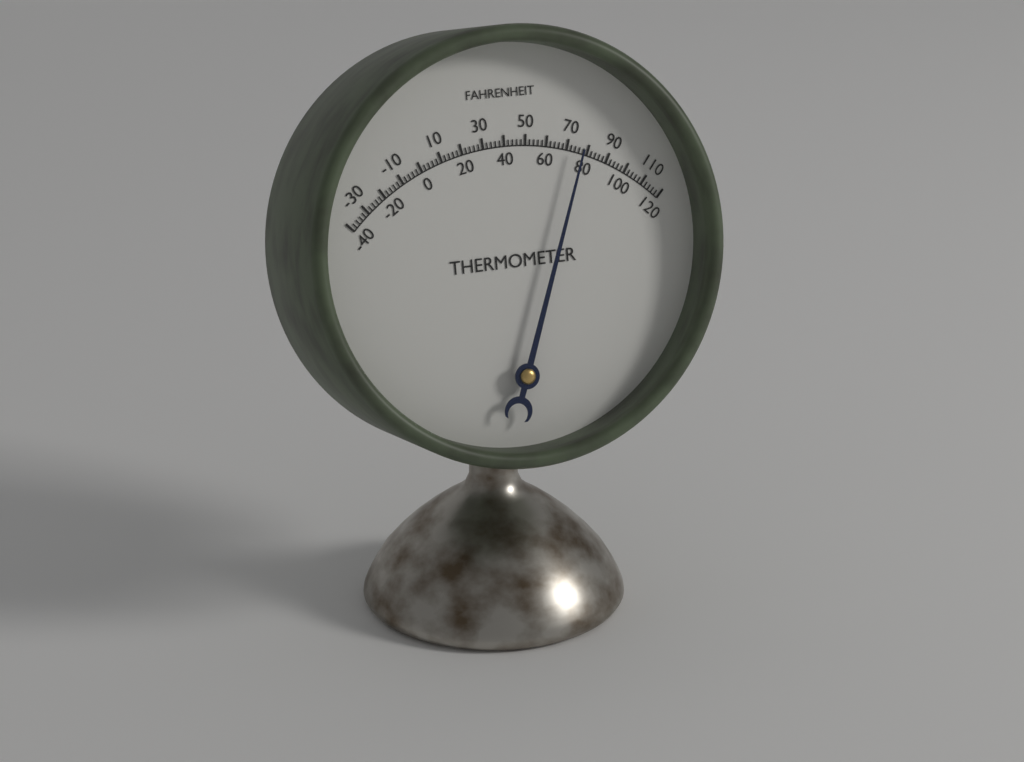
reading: 76 °F
